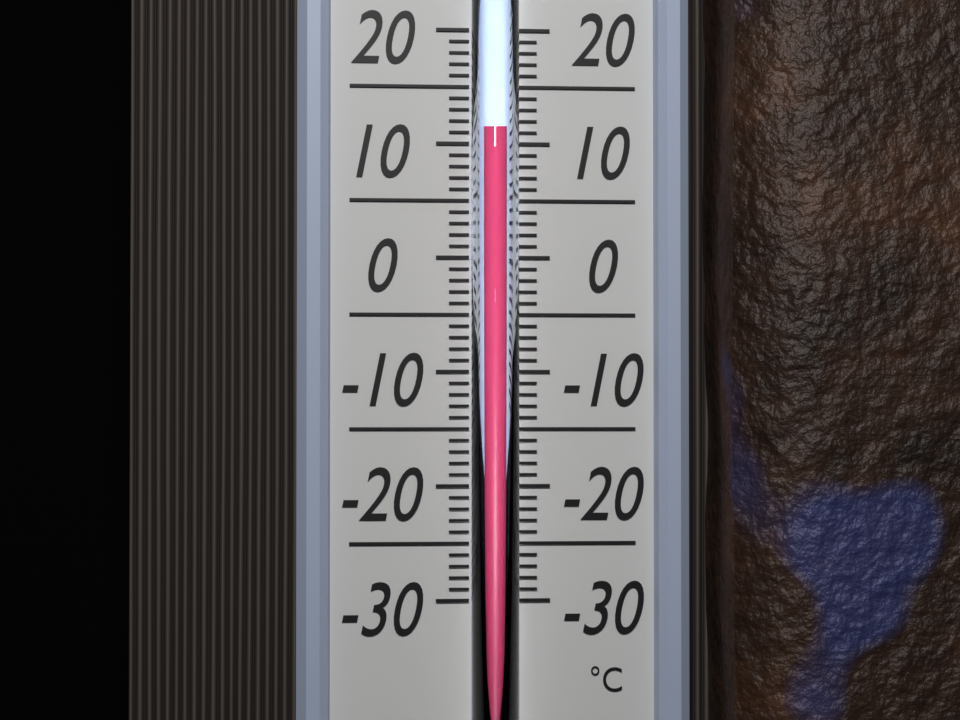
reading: 11 °C
